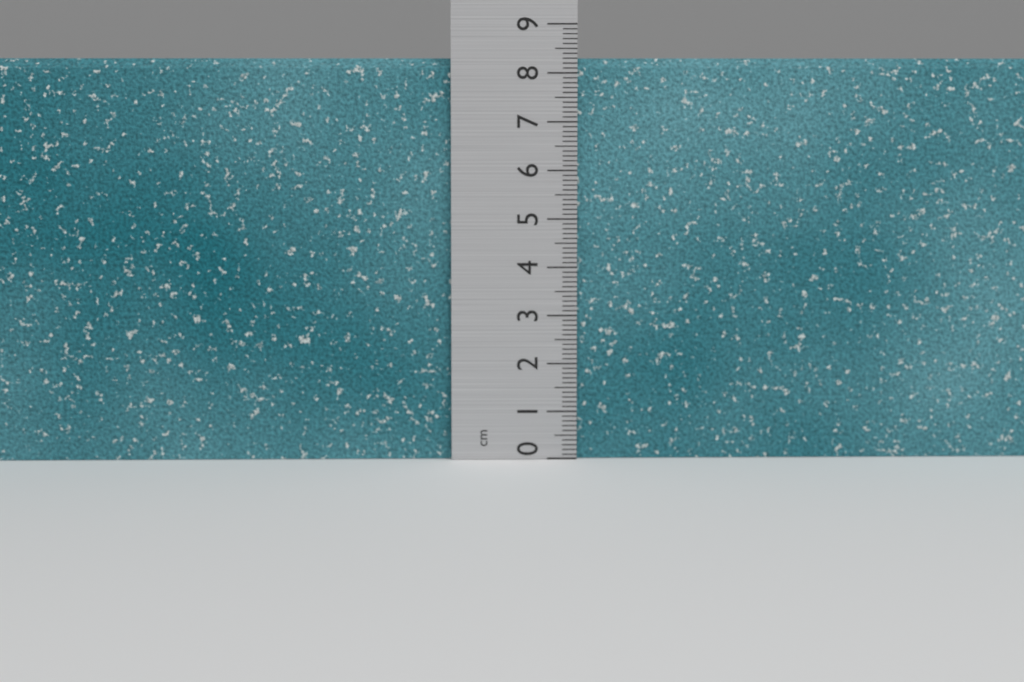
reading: 8.3 cm
